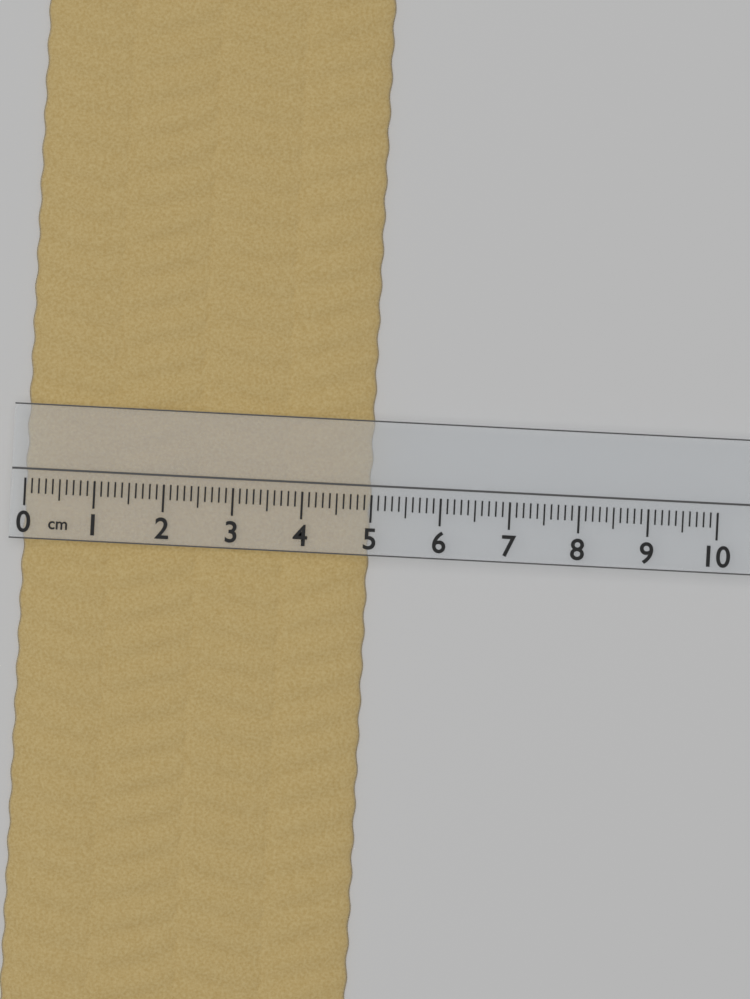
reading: 5.0 cm
